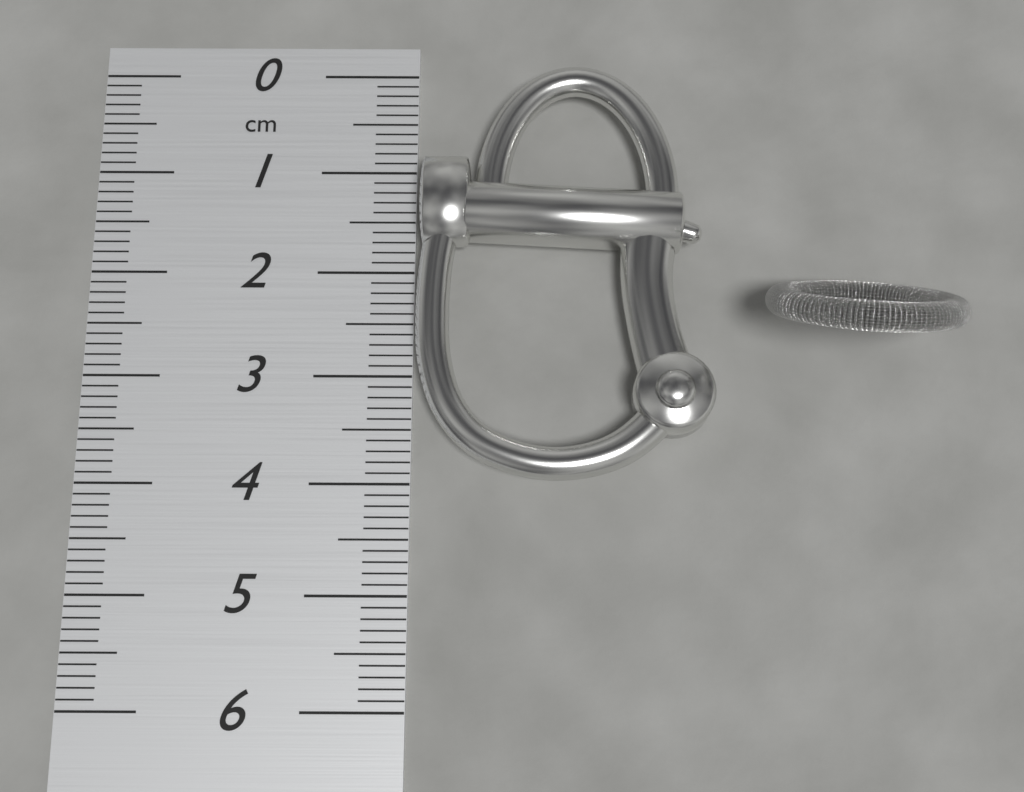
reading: 4.0 cm
